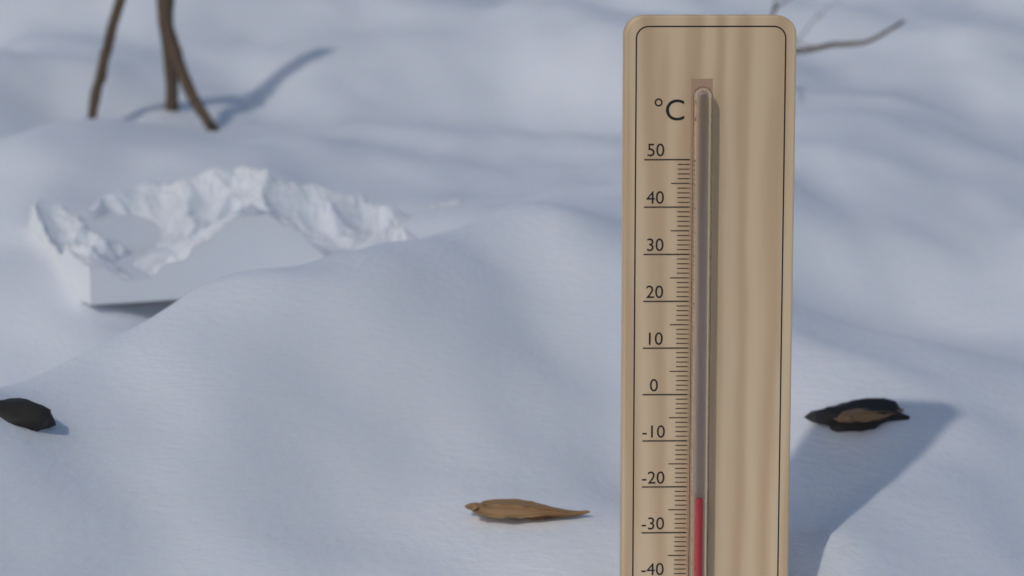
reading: -22 °C
